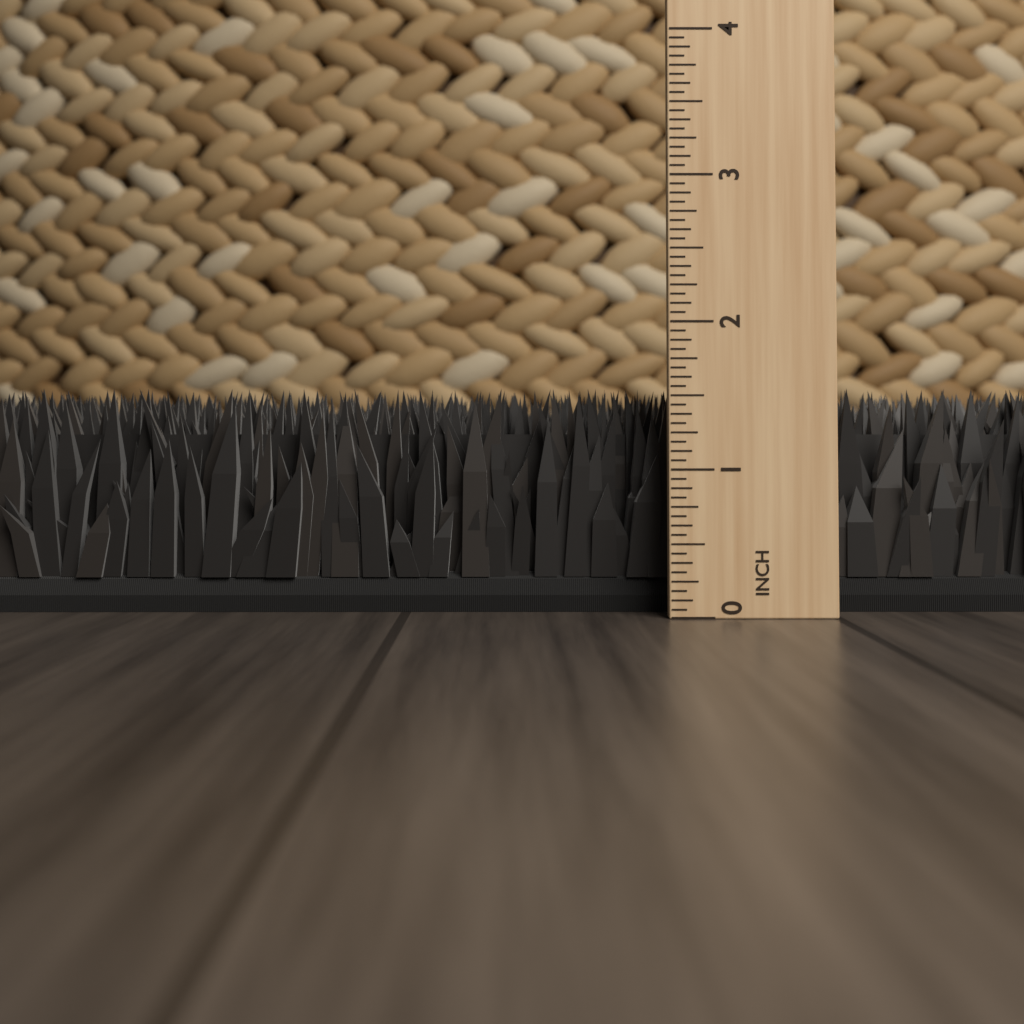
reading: 1.5625 in
